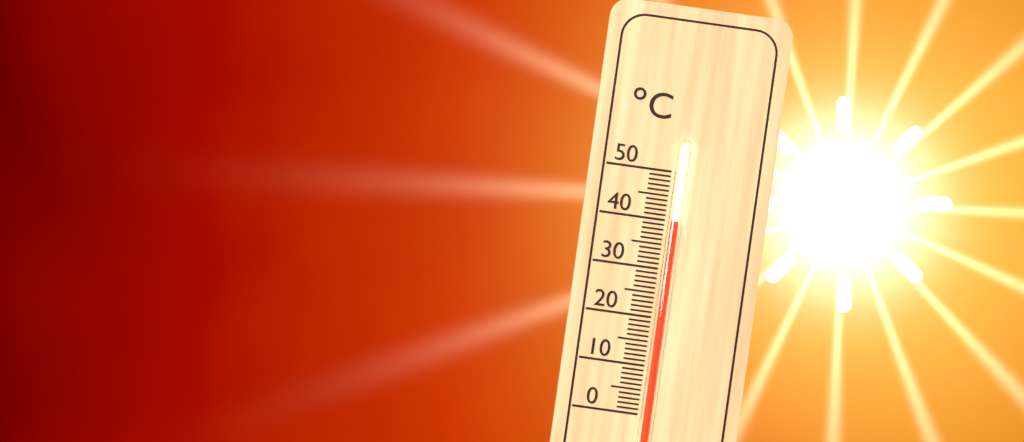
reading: 40 °C
